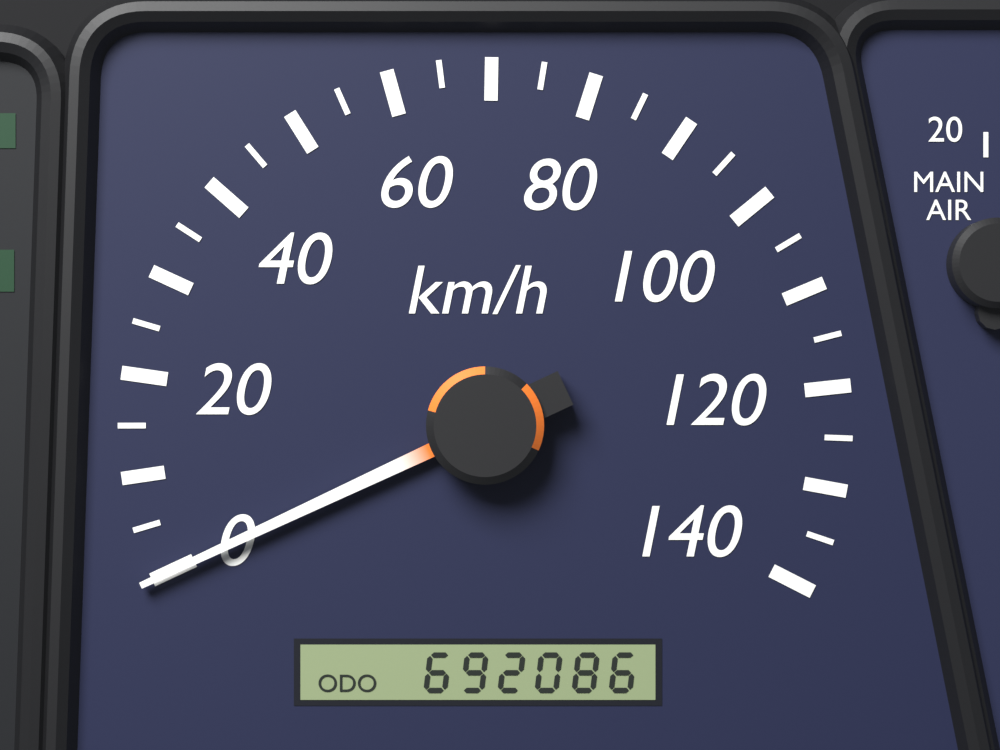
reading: 0 km/h
